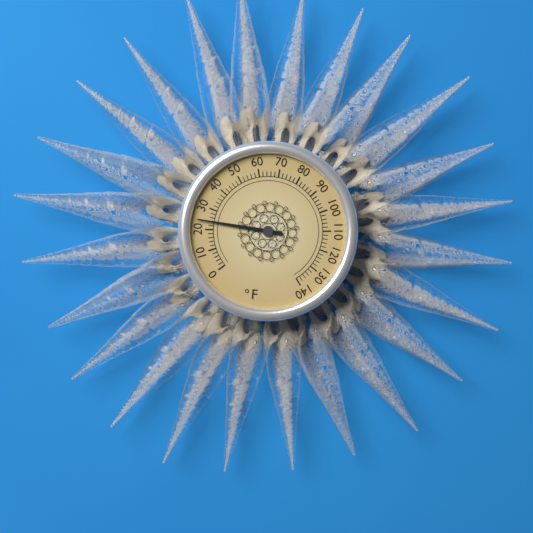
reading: 24 °F
